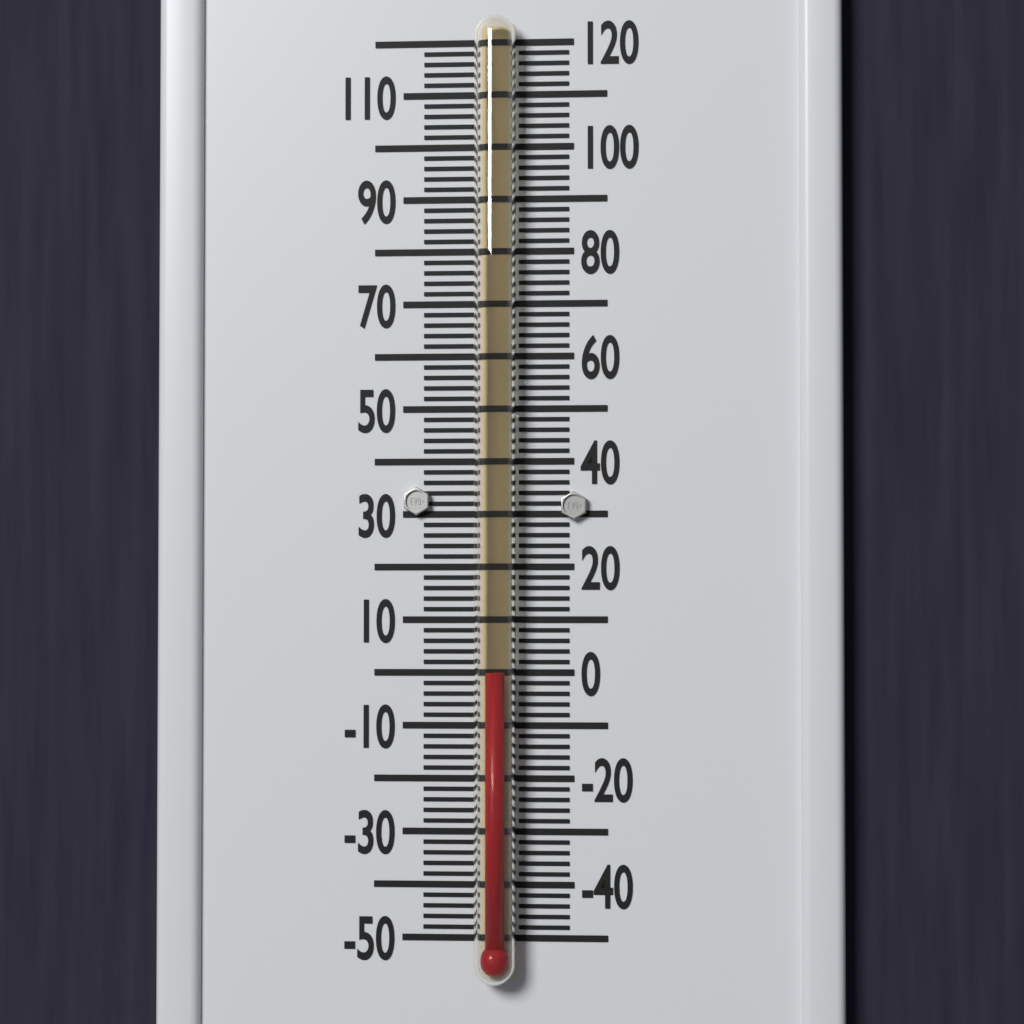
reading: 0 °F
